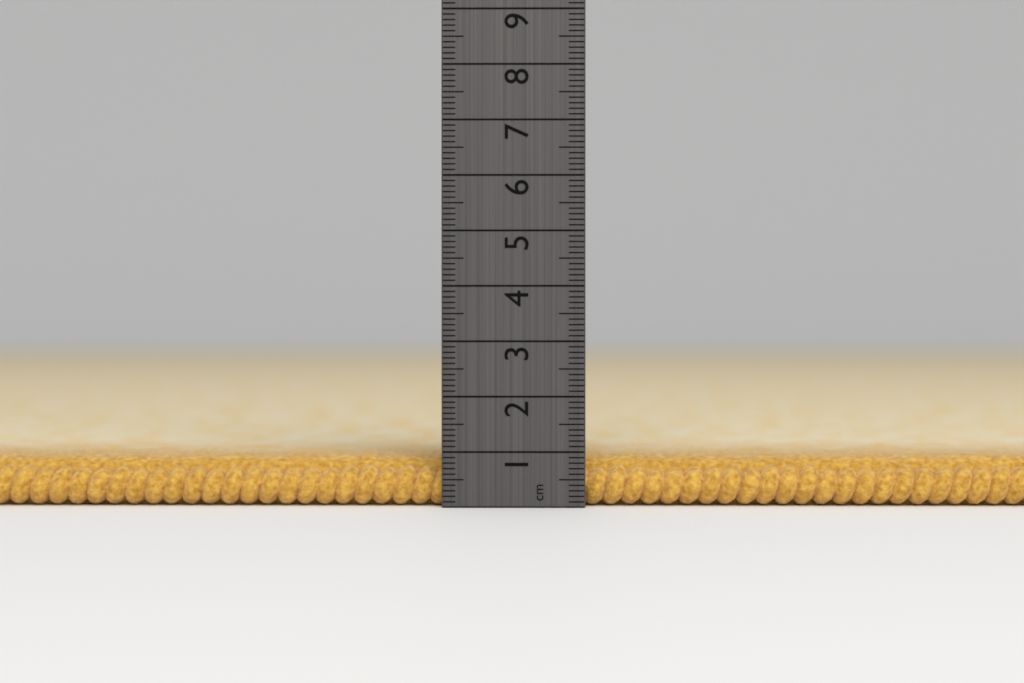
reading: 0.9 cm
